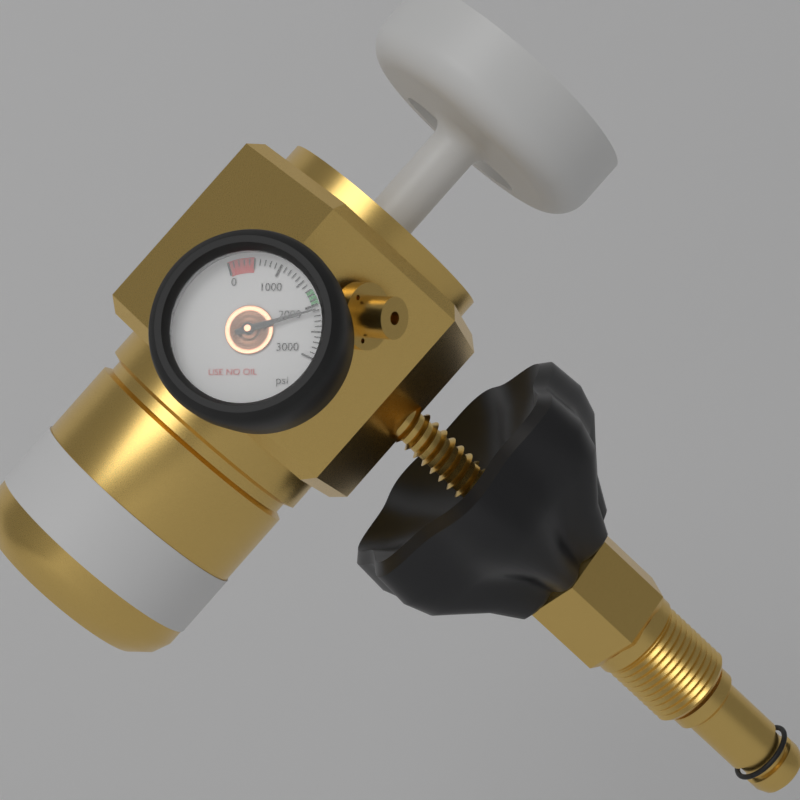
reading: 2100 psi
